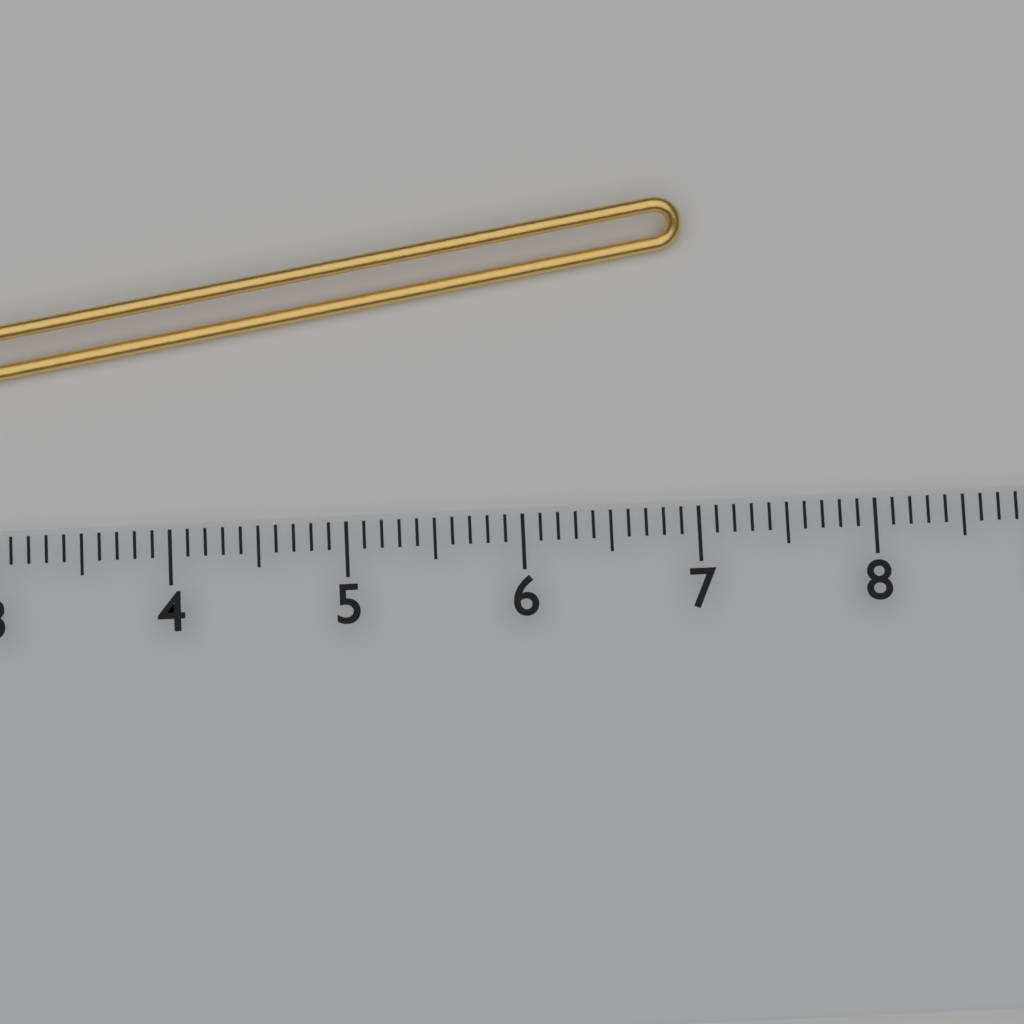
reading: 7.0 cm
